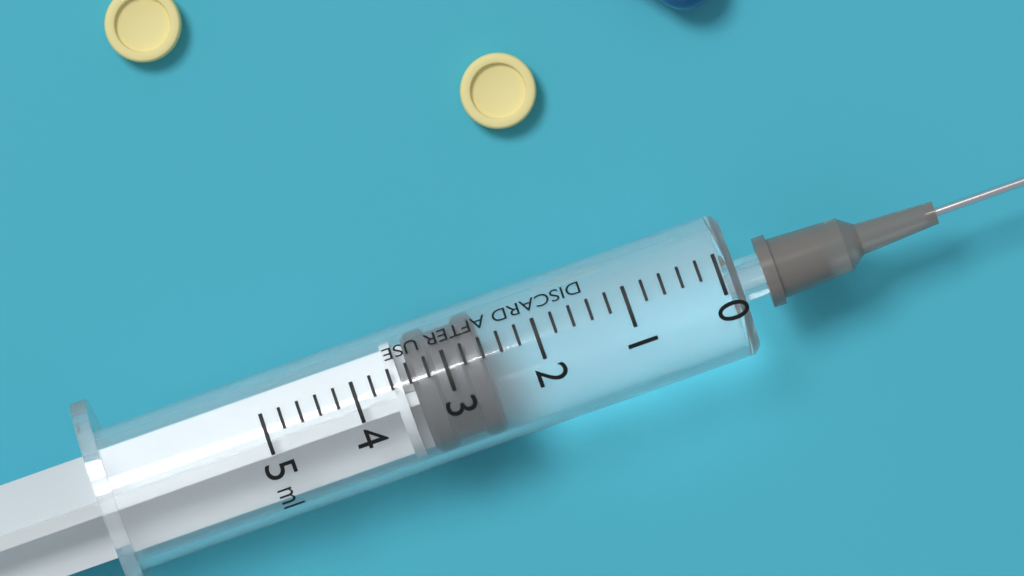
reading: 2.6 ml
